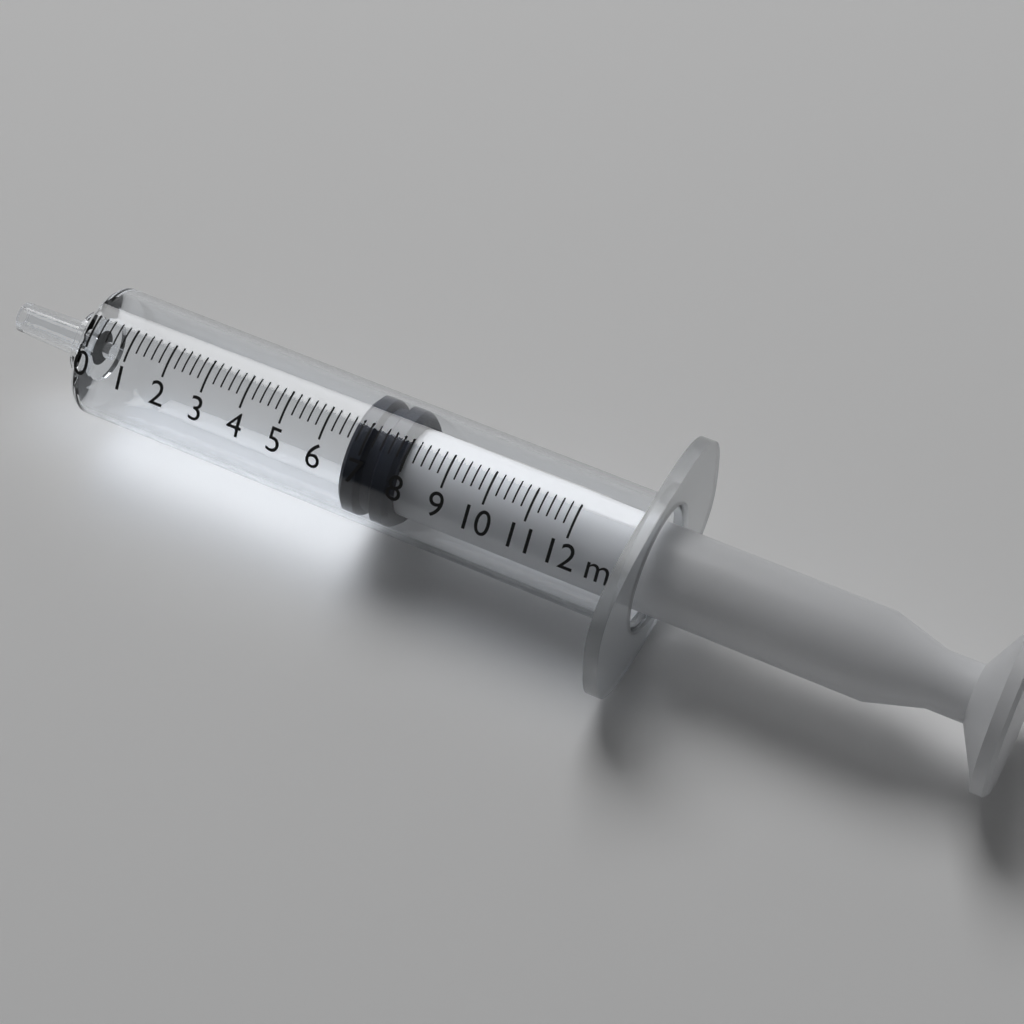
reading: 6.6 ml
